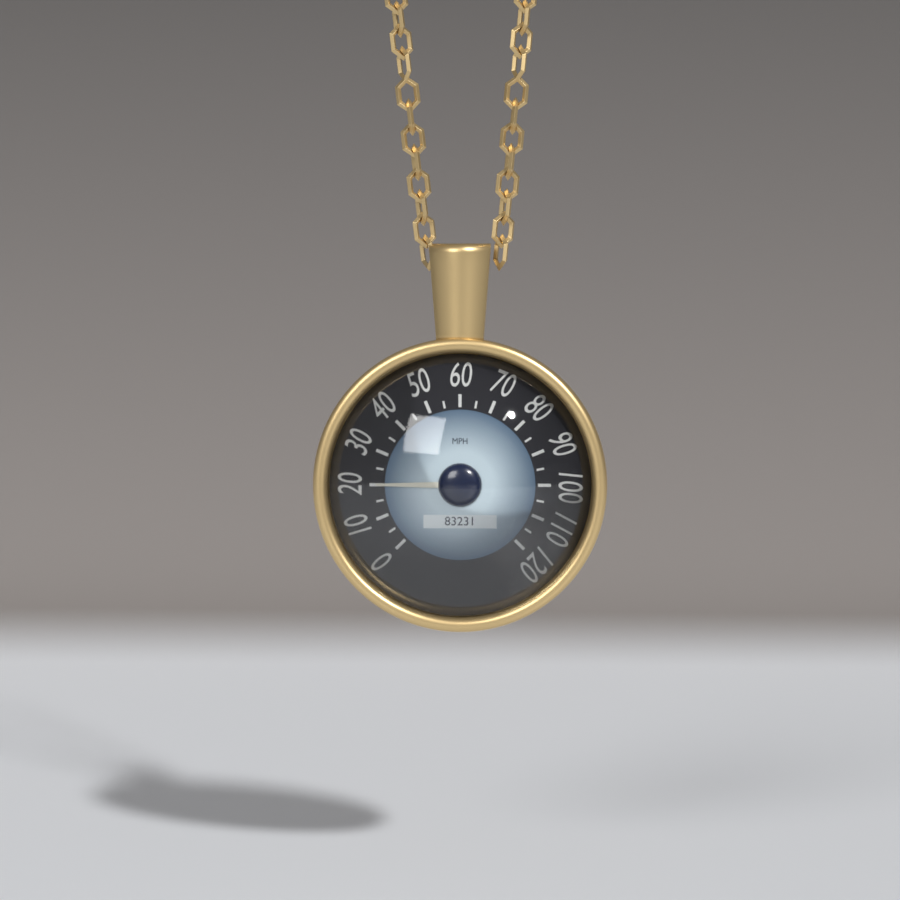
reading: 20 mph
